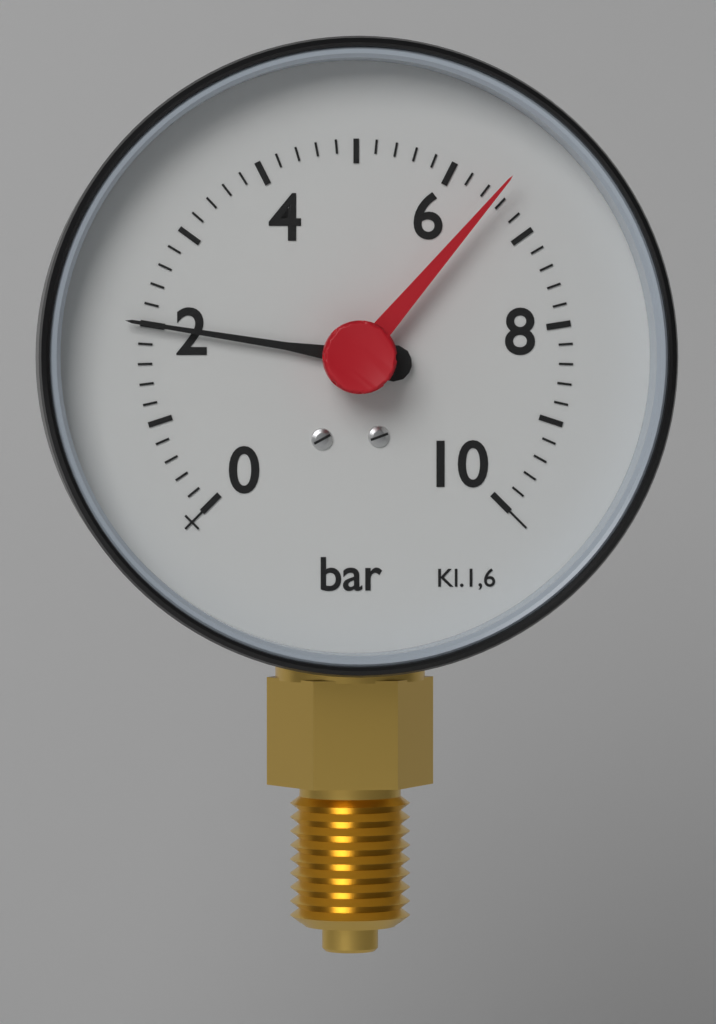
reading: 2.0 bar
